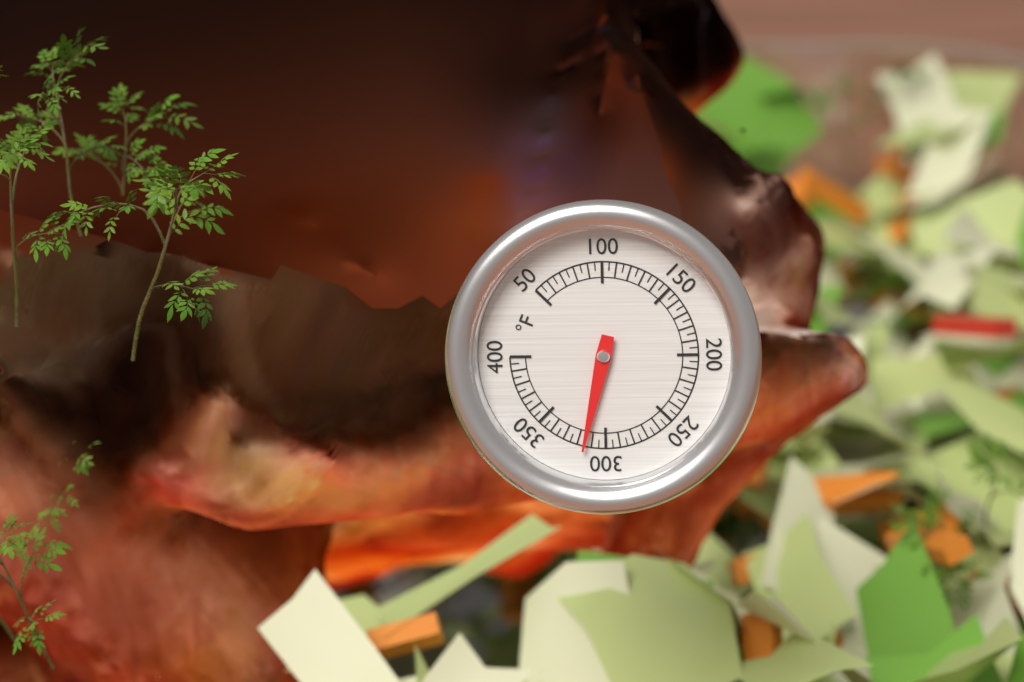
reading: 315 °F
